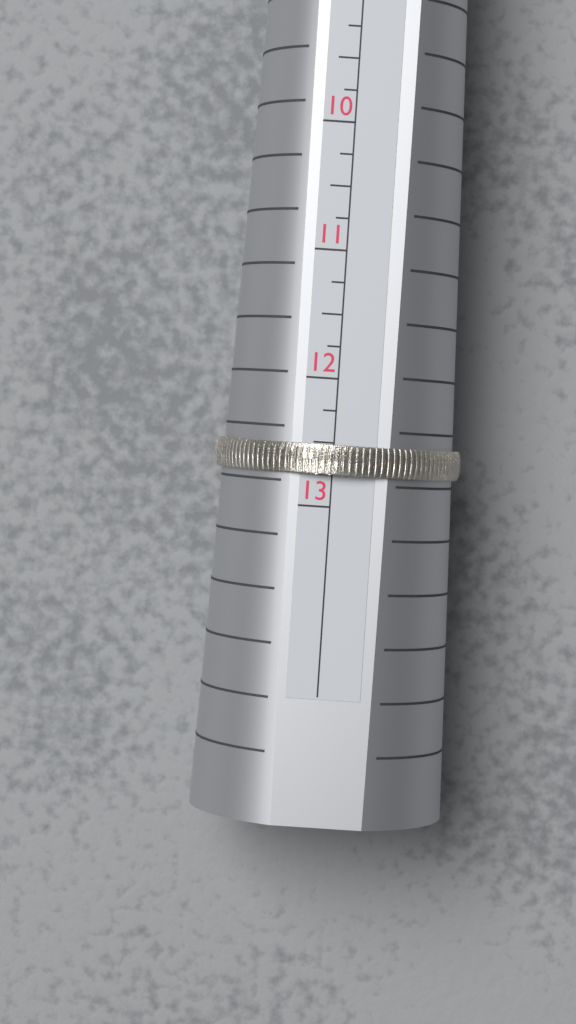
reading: 12.75 US
